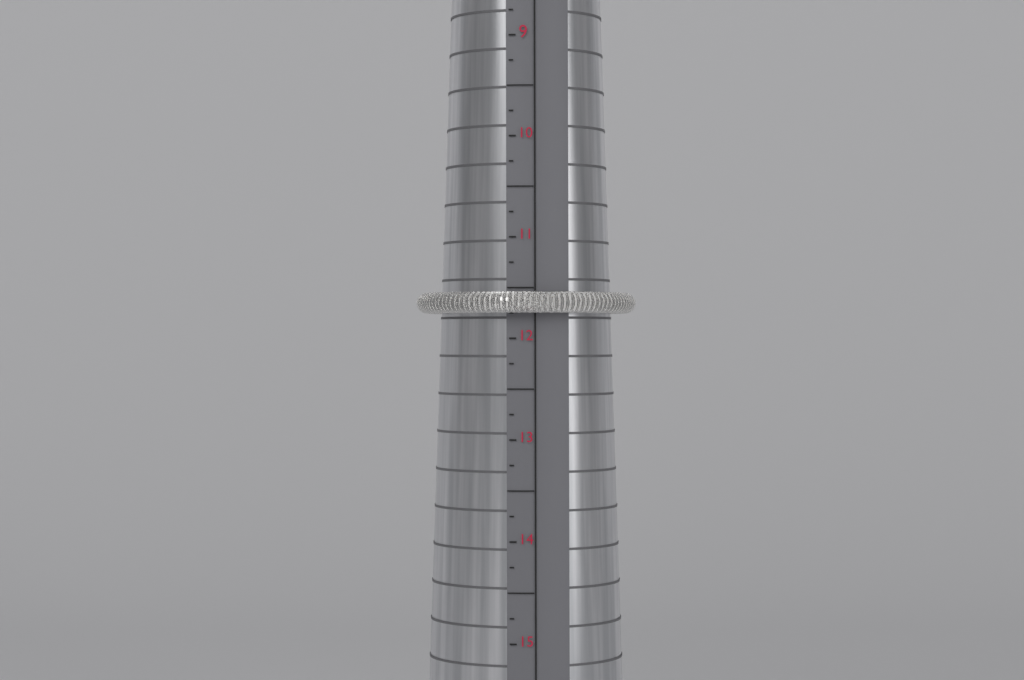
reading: 11.75 (no unit)
